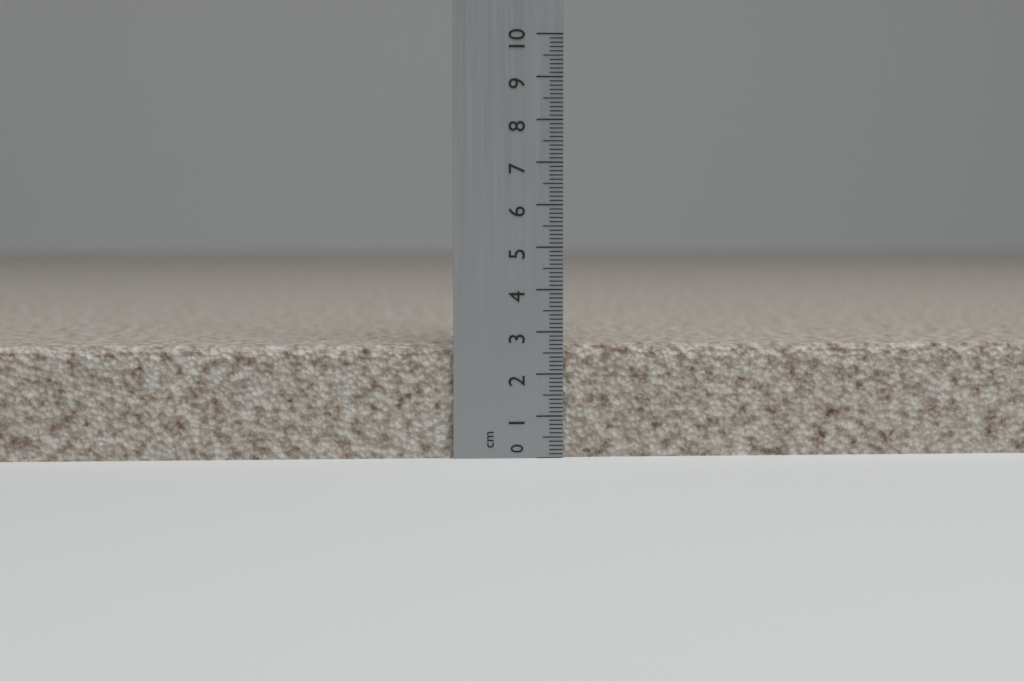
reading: 2.7 cm
